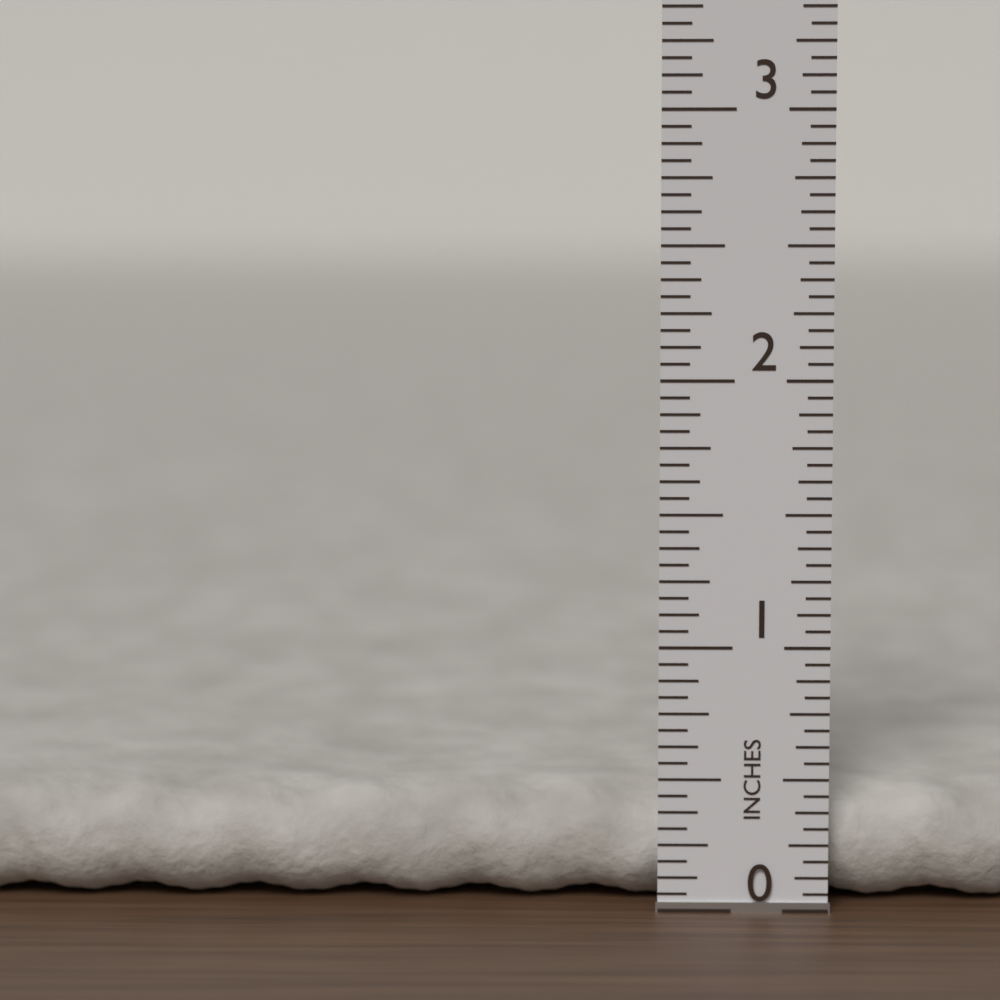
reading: 0.4375 in
